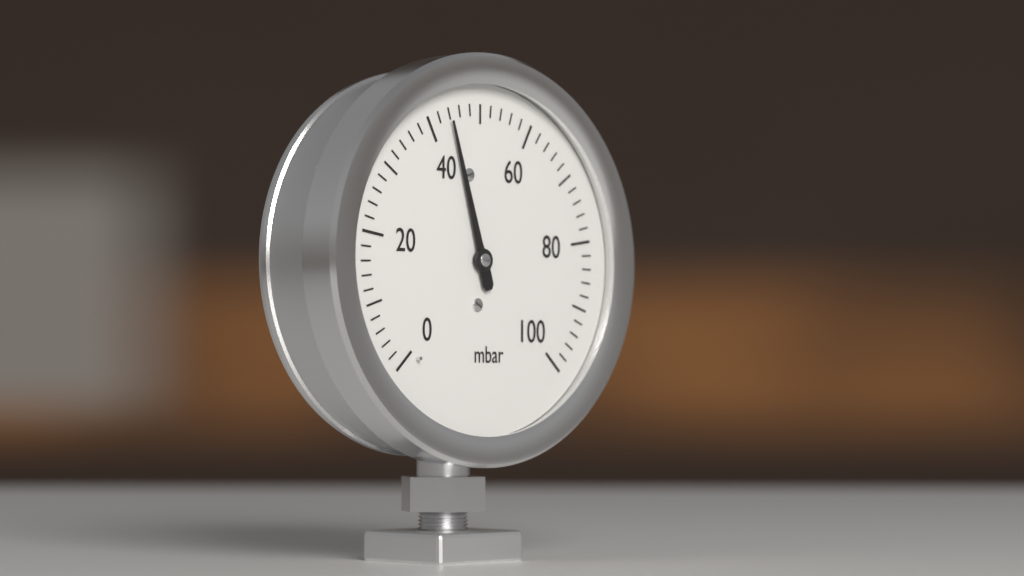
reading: 44 mbar
